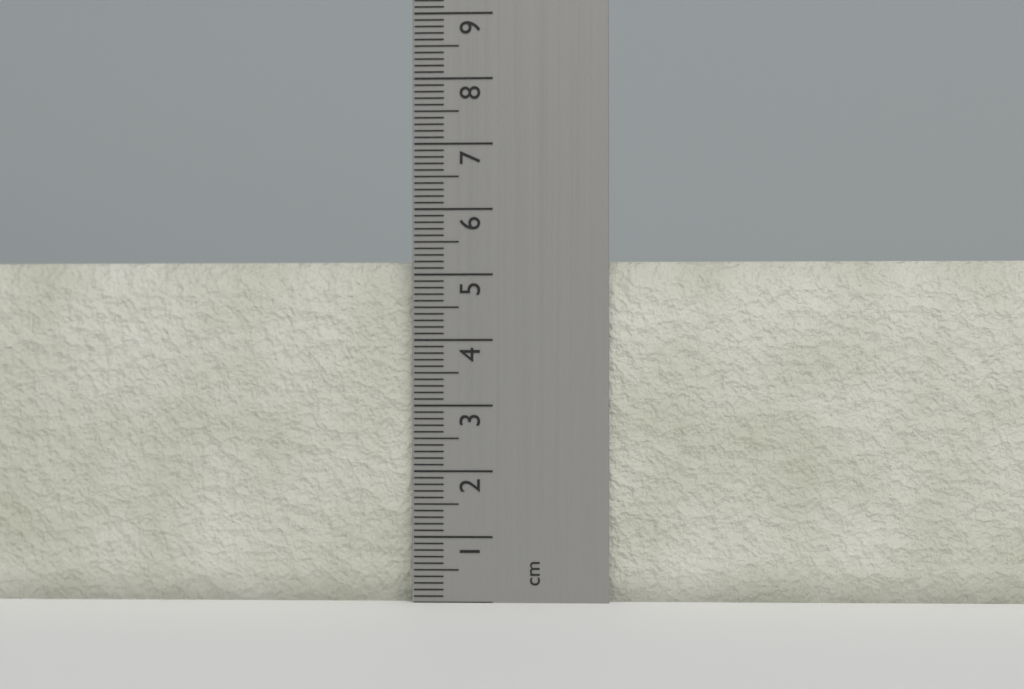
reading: 5.2 cm
